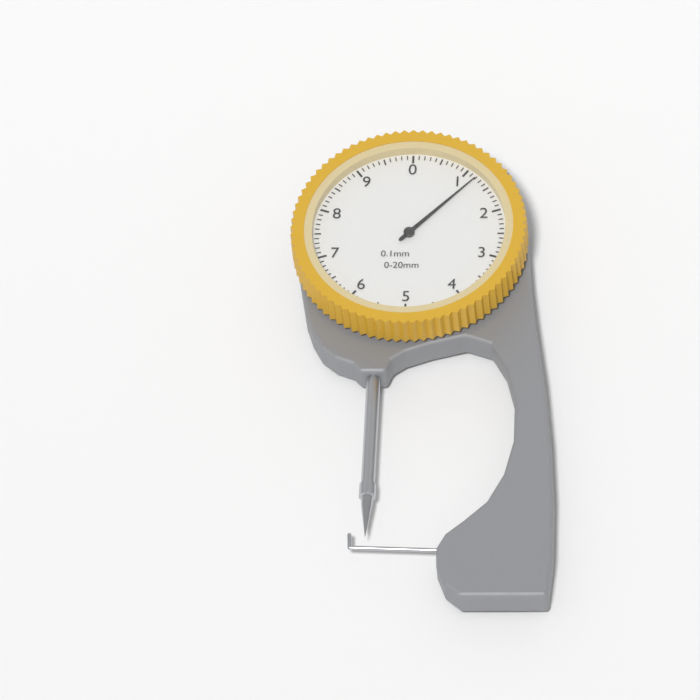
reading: 1.2 mm
